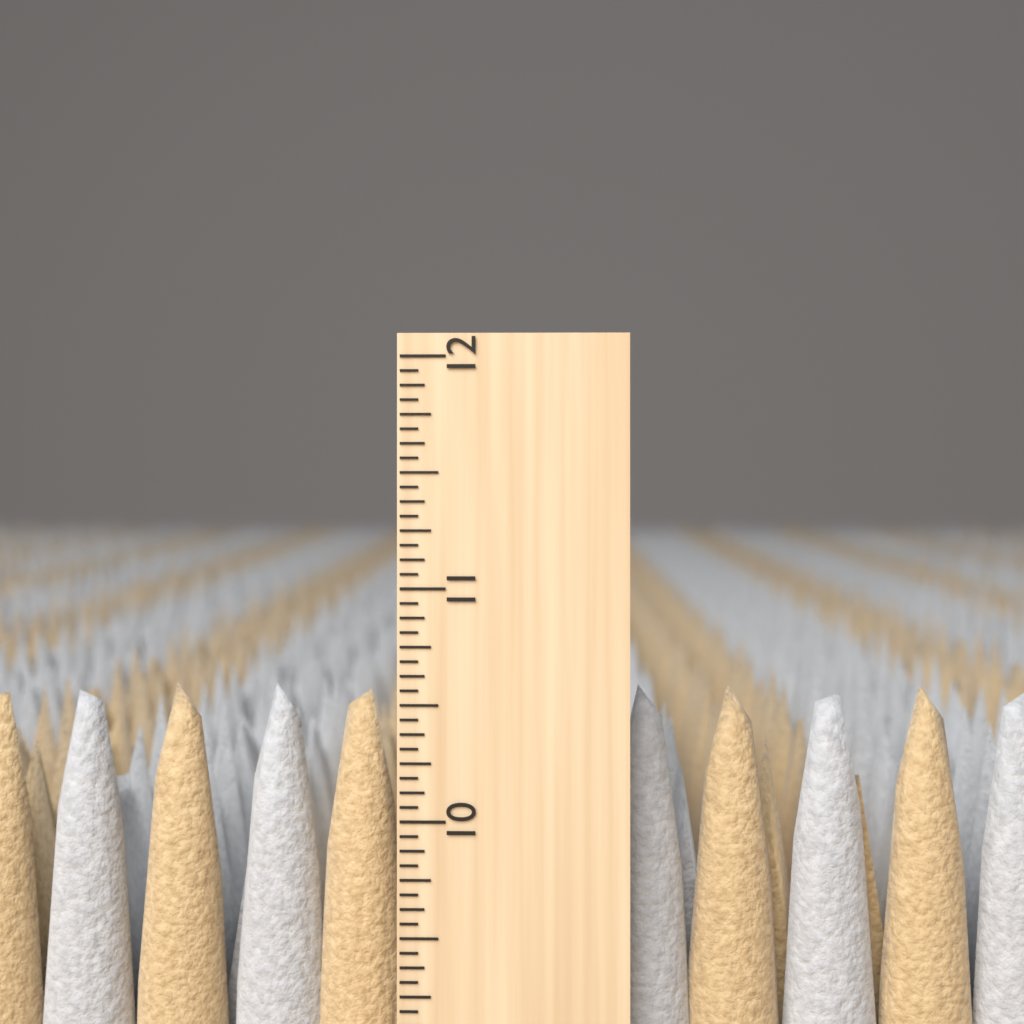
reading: 10.5625 inch
